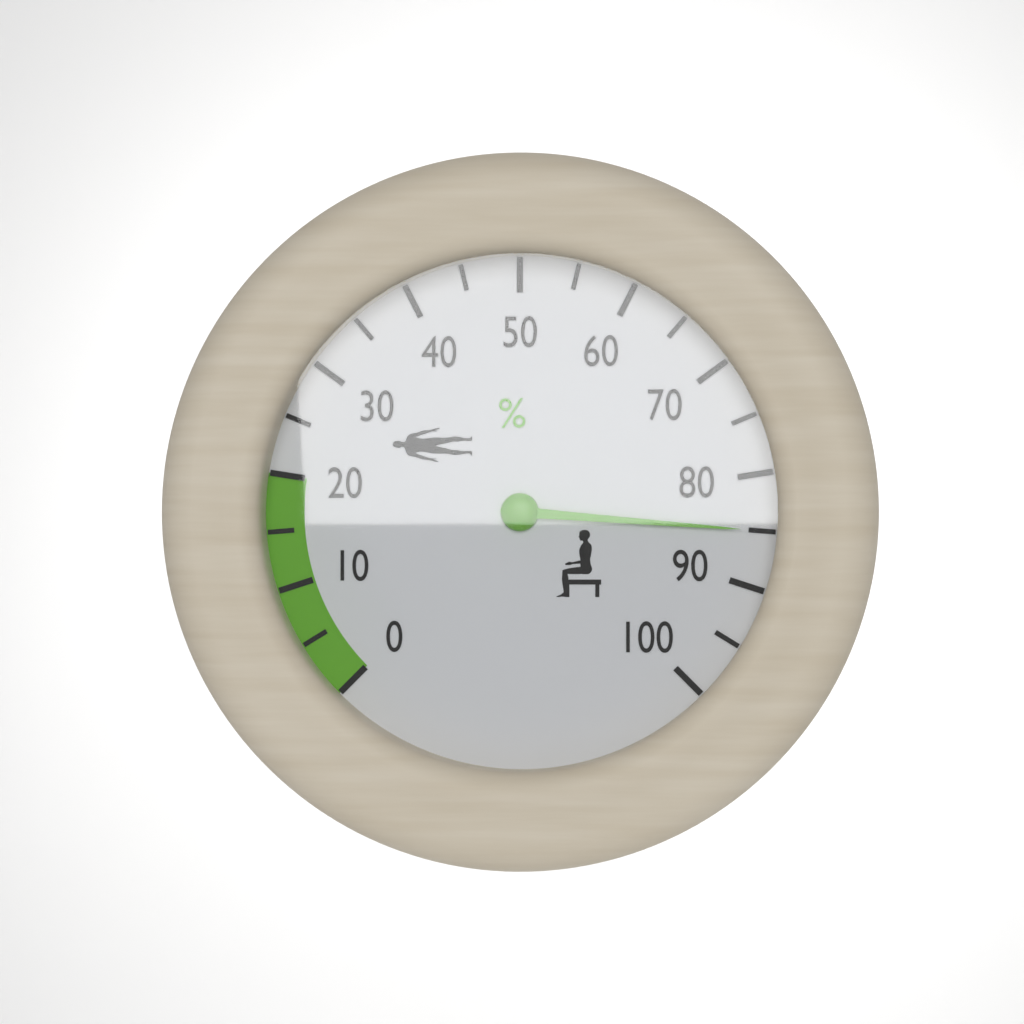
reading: 85 %
